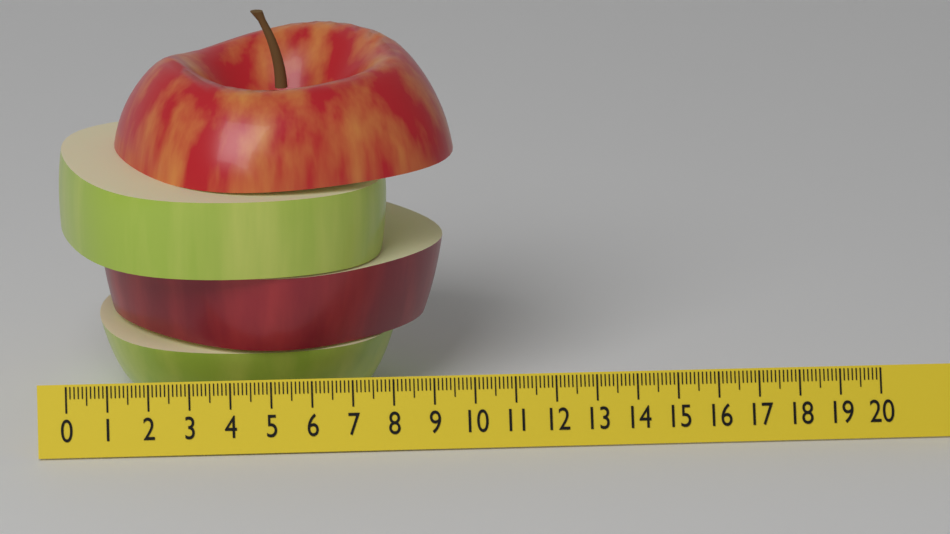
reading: 9.8 (no unit)
